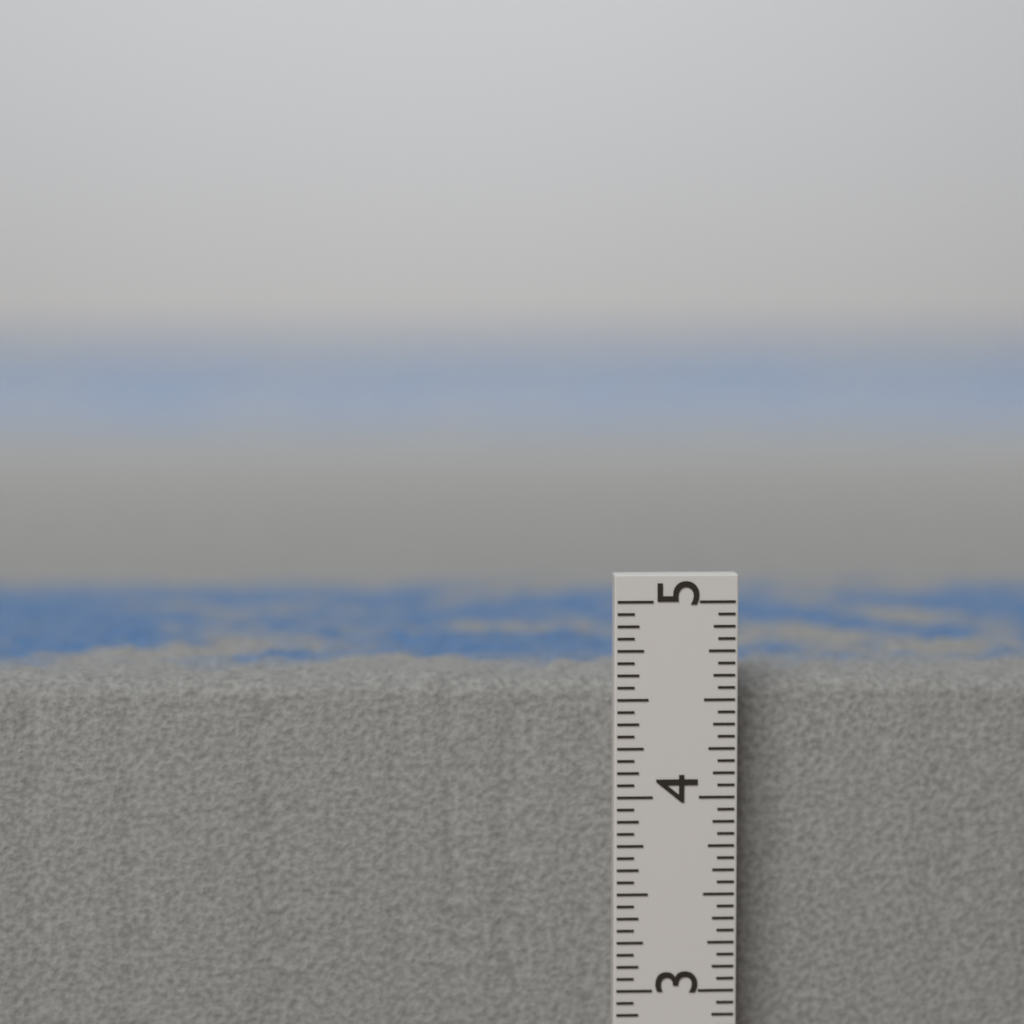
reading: 4.6250 in
